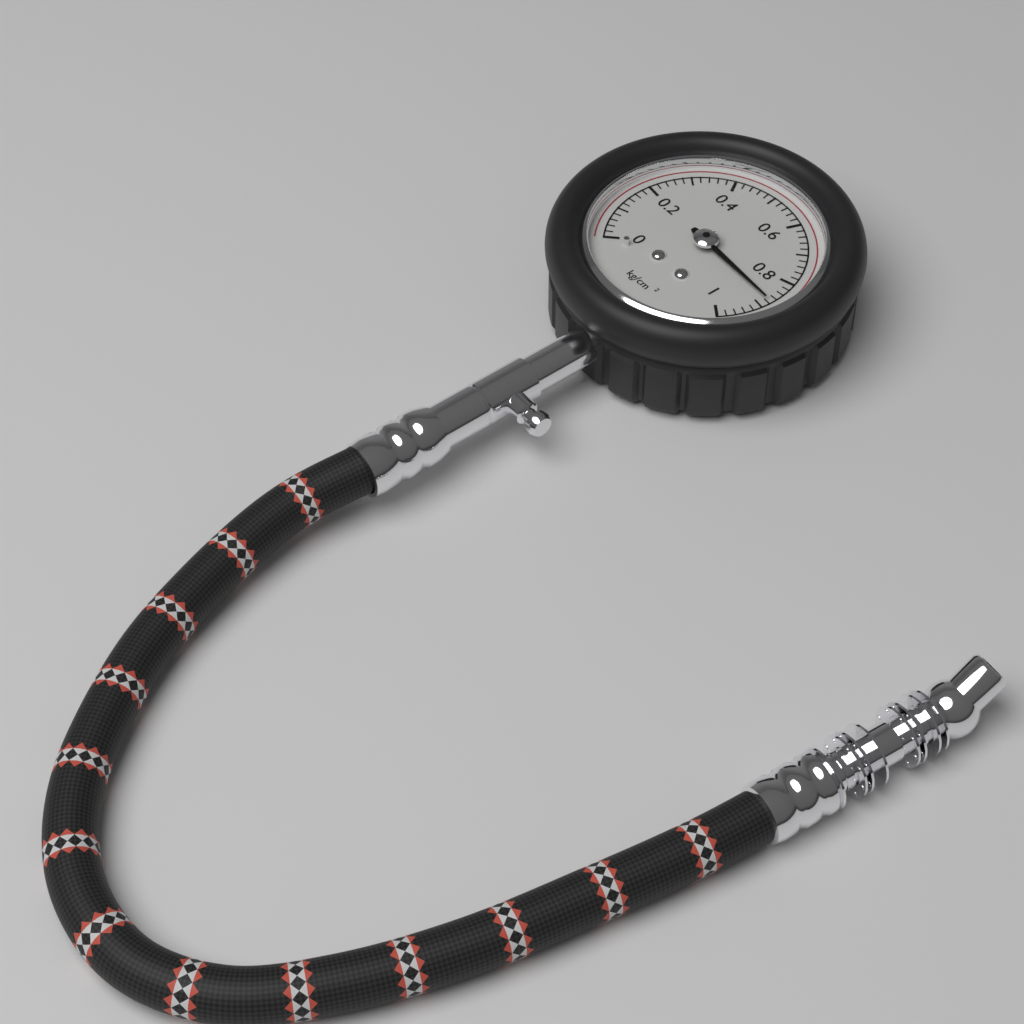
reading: 0.88 kg/cm²
